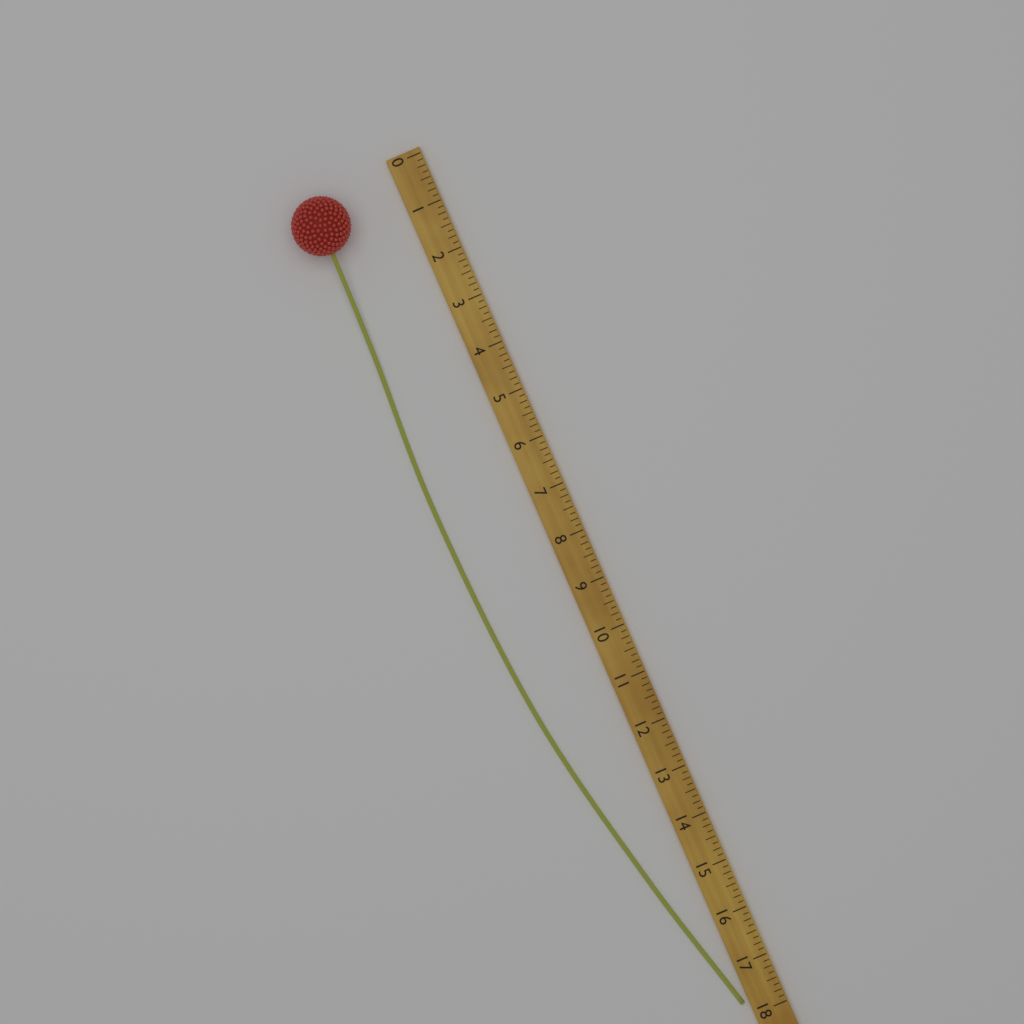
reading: 17.750 (no unit)
